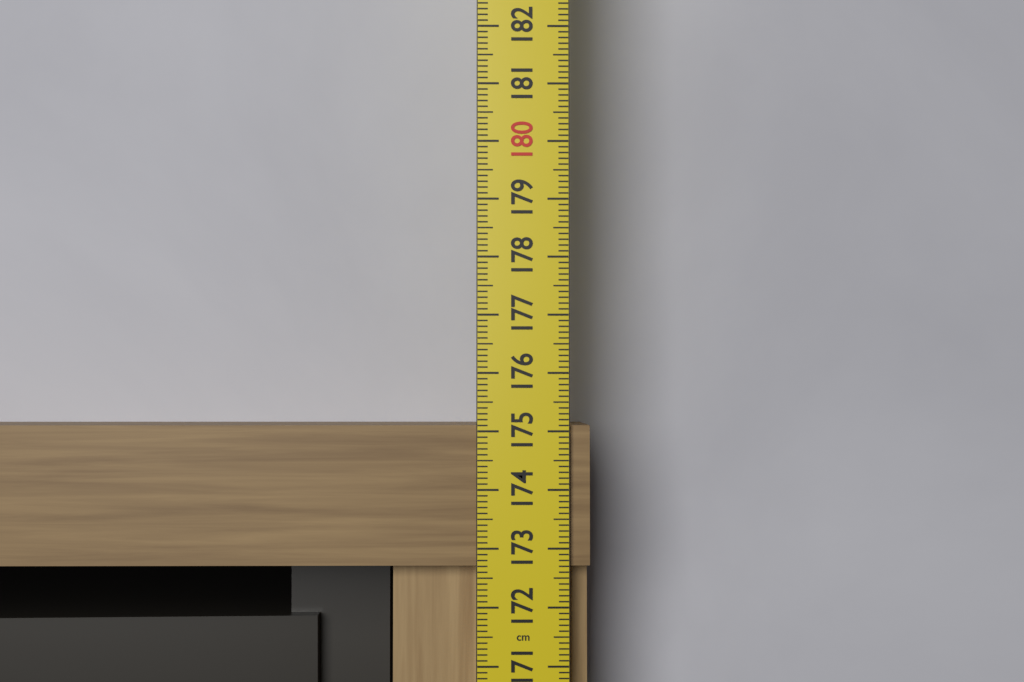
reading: 175.1 cm
